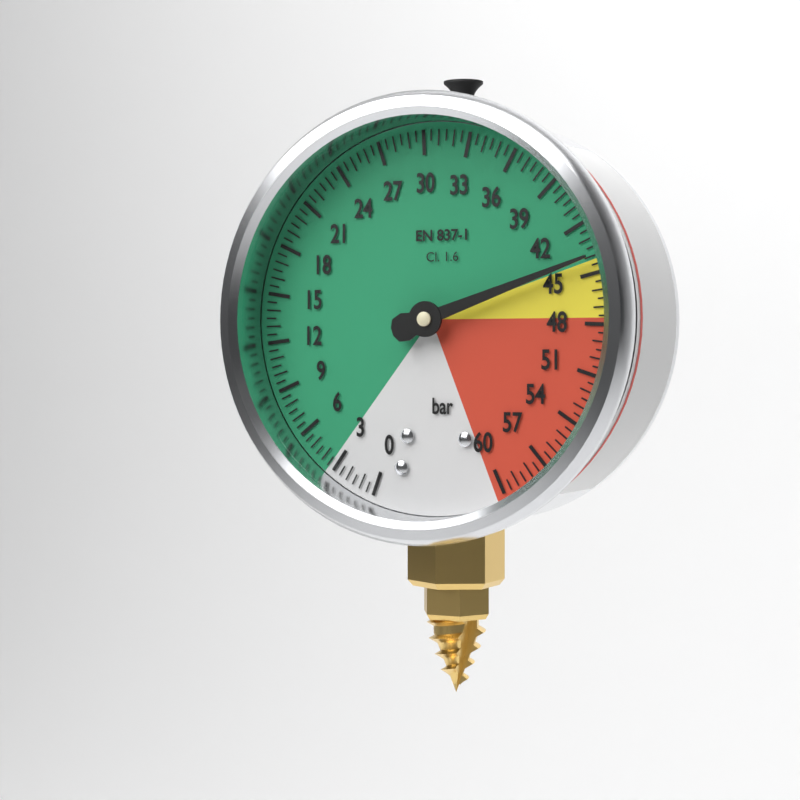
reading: 44.0 bar
